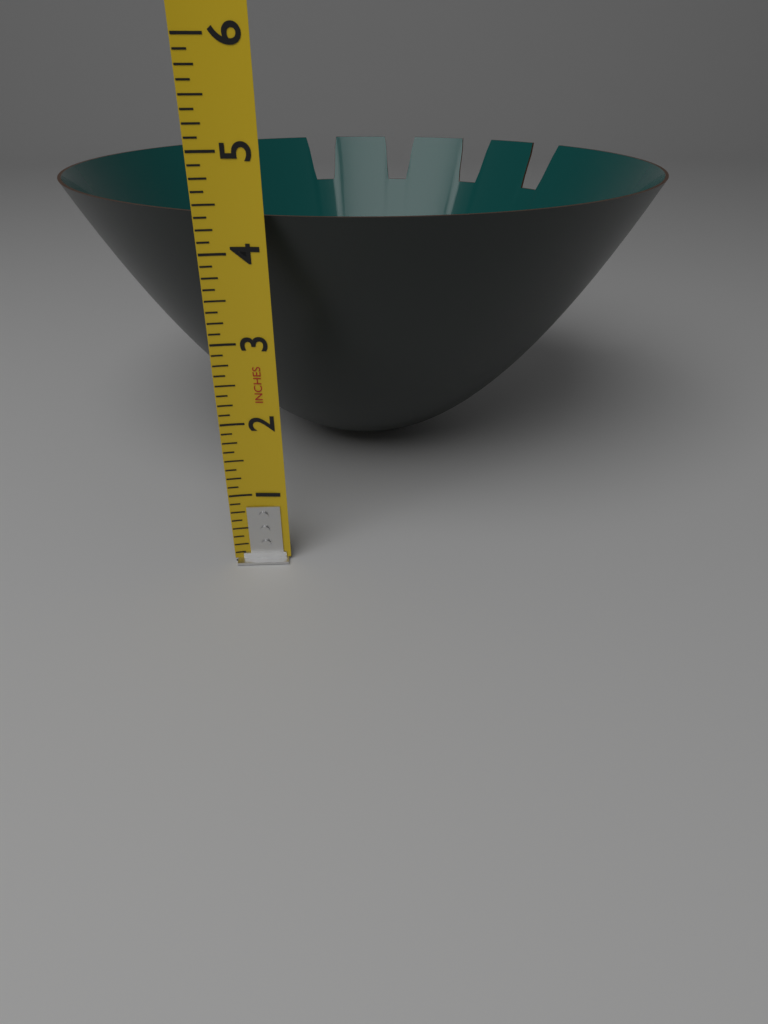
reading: 4.375 in
